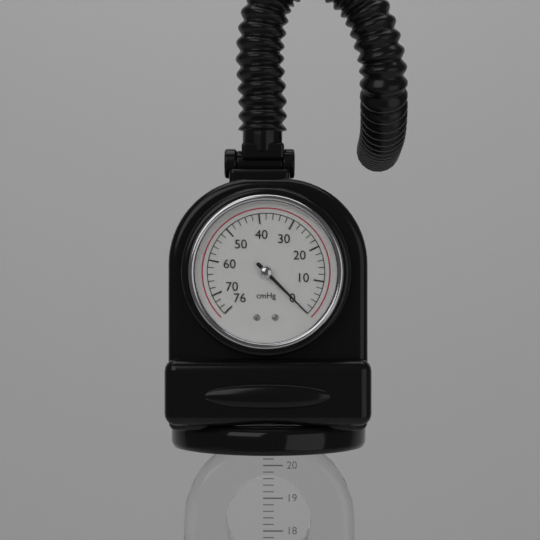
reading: 0 cmHg
